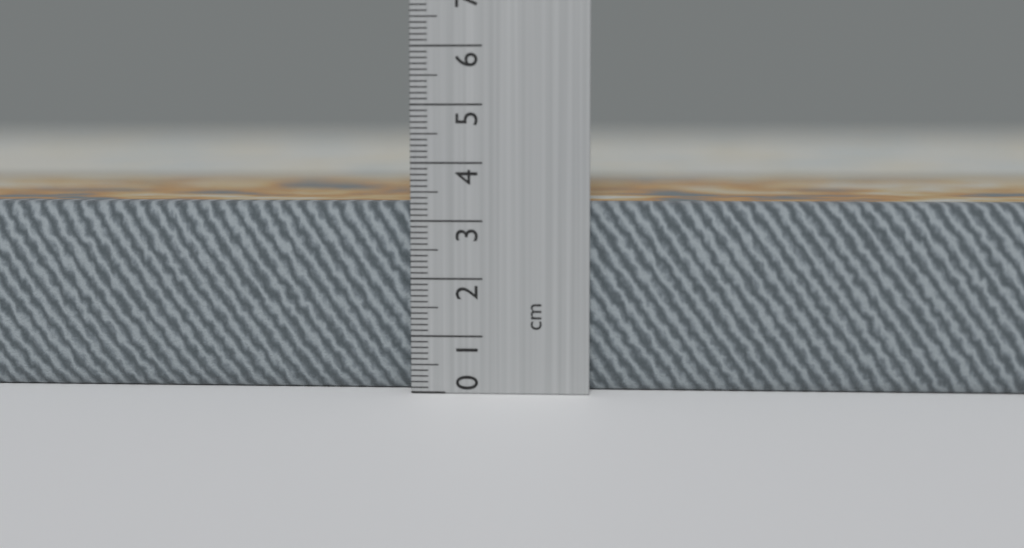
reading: 3.3 cm
